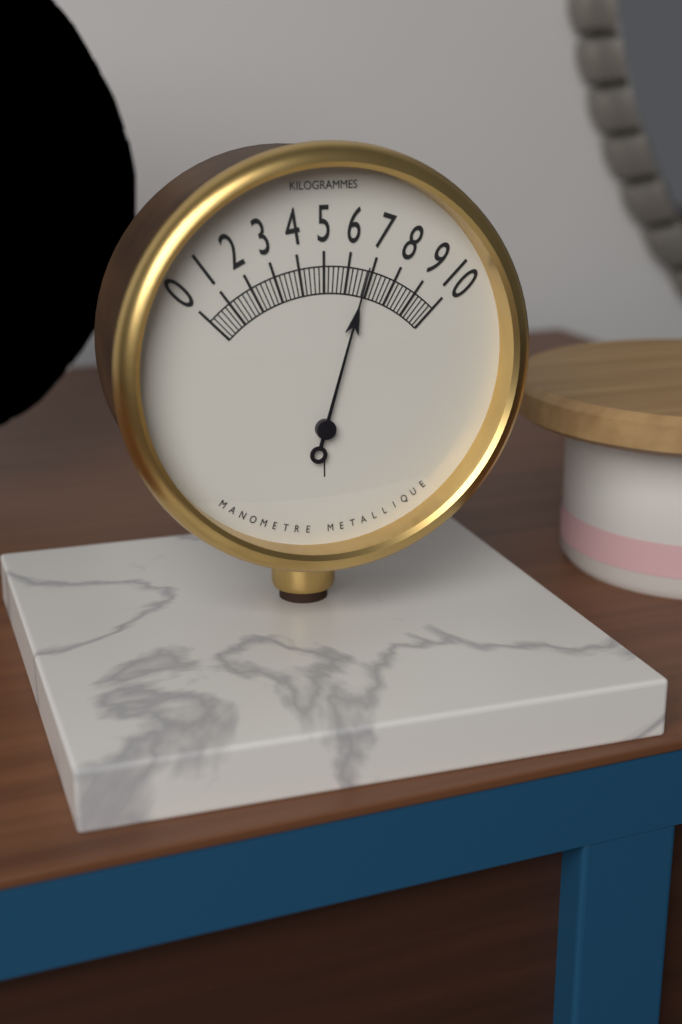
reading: 6.8 kg
